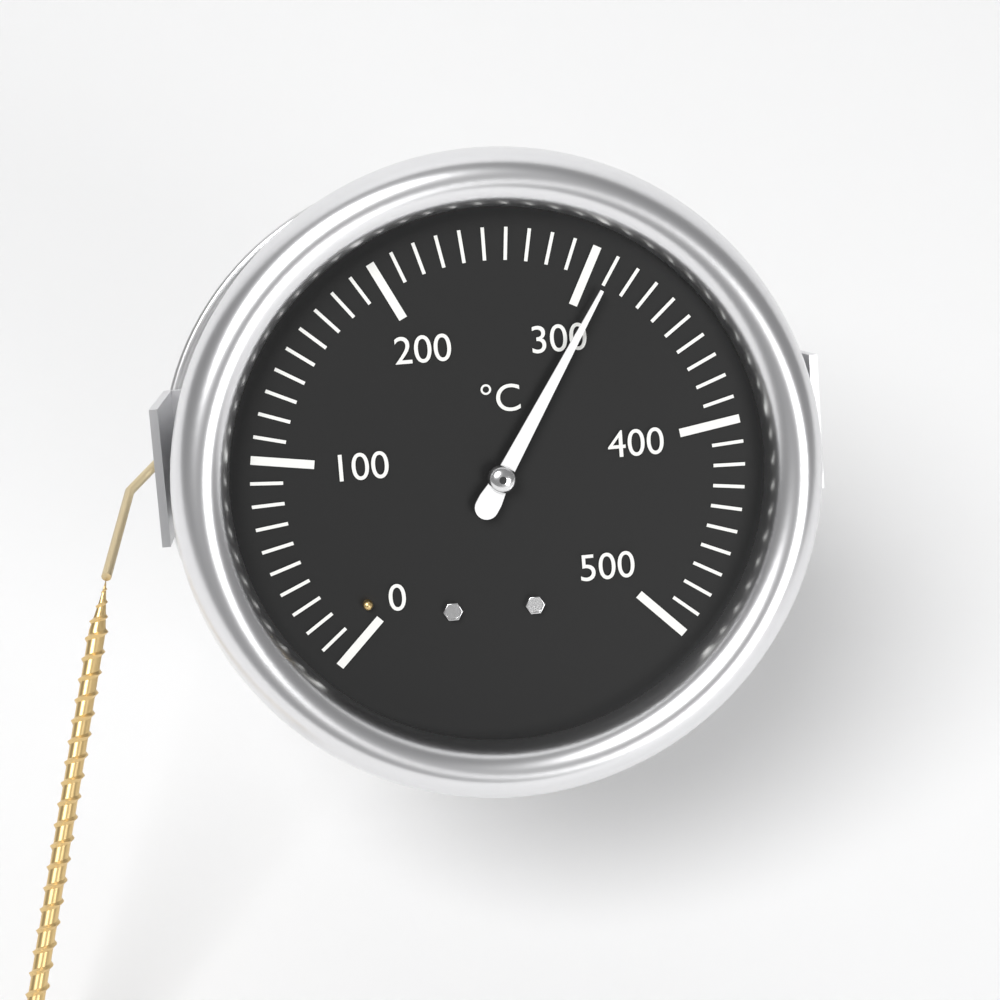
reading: 310 °C
